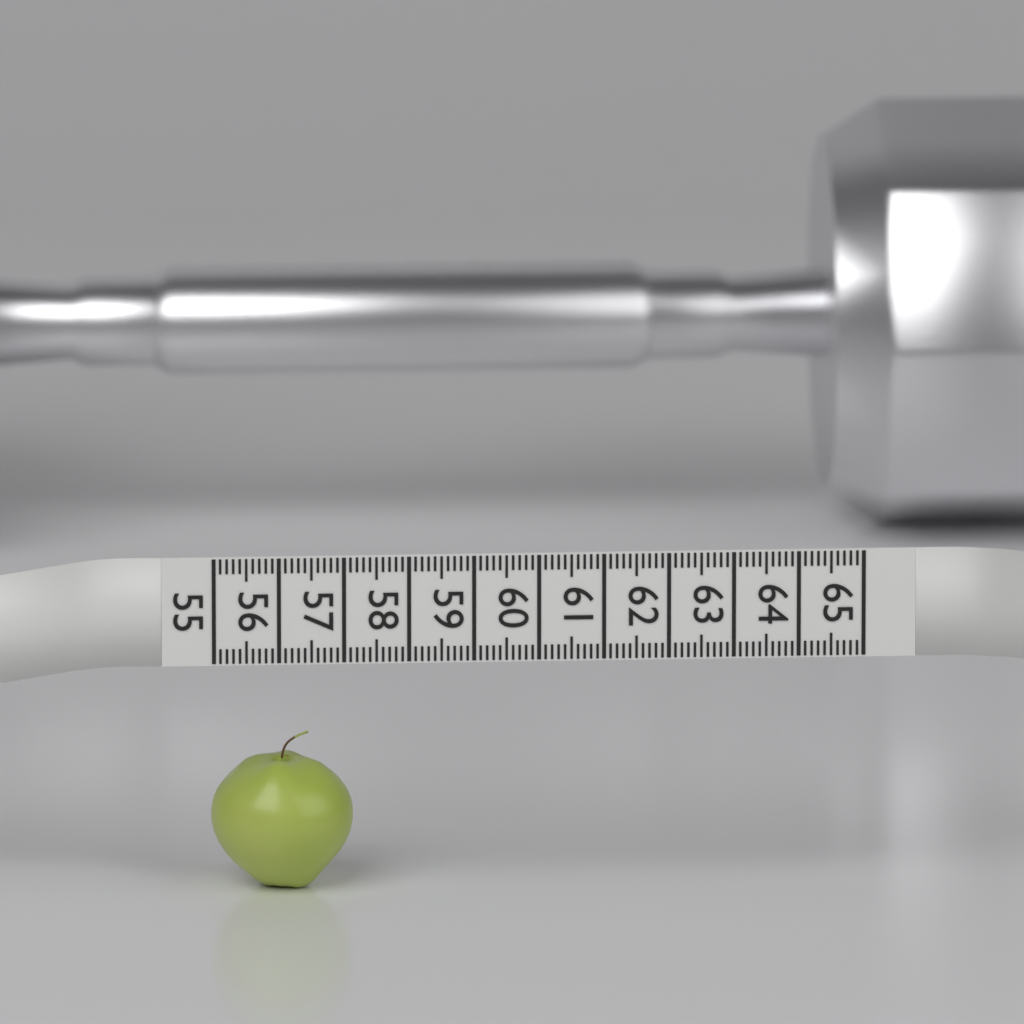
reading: 57.2 (no unit)
